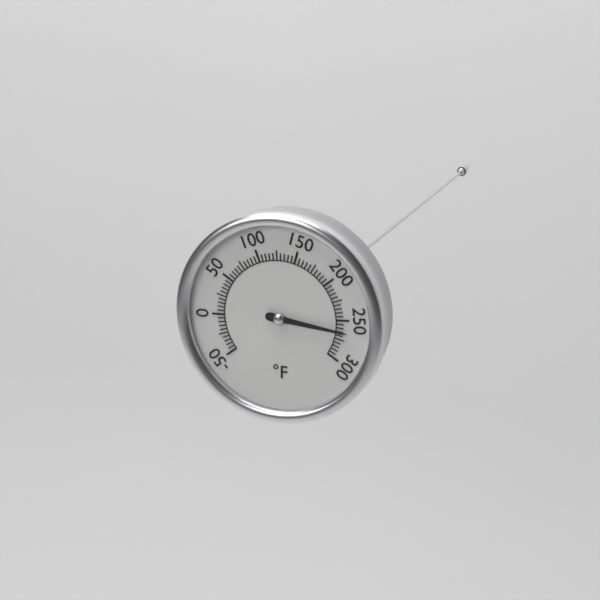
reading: 265 °F
